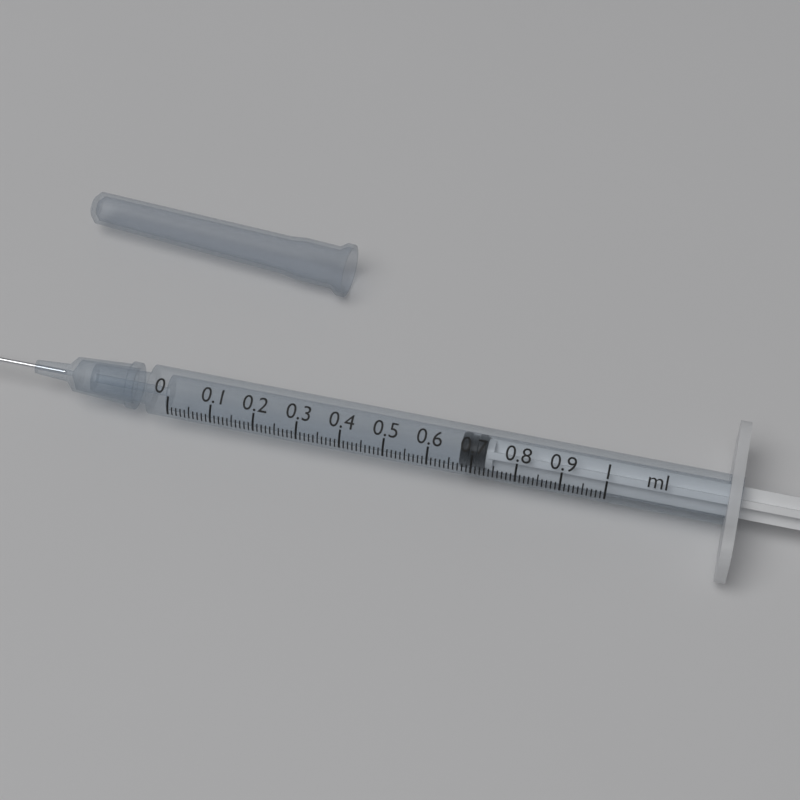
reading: 0.67 ml
